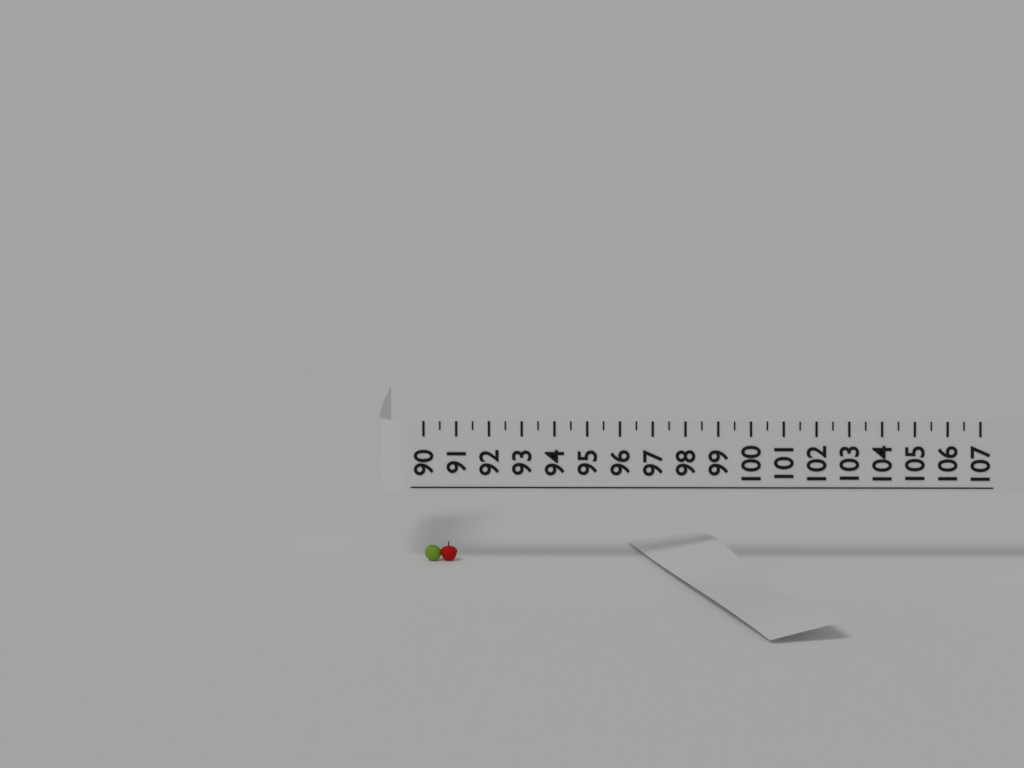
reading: 91.0 (no unit)
